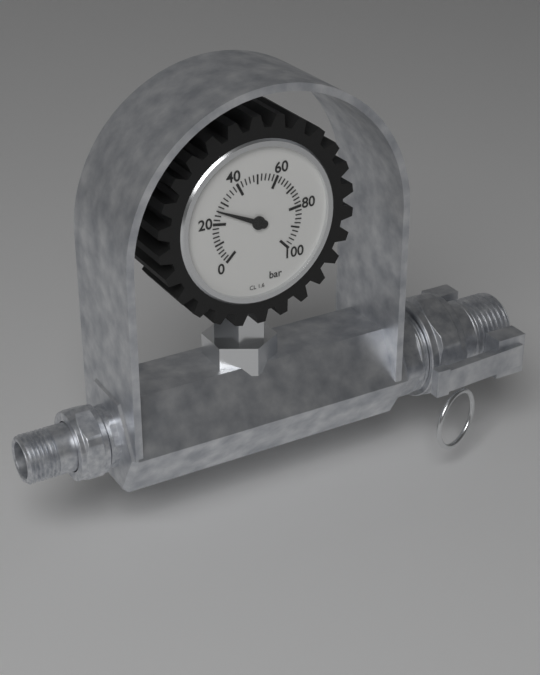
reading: 26 bar
